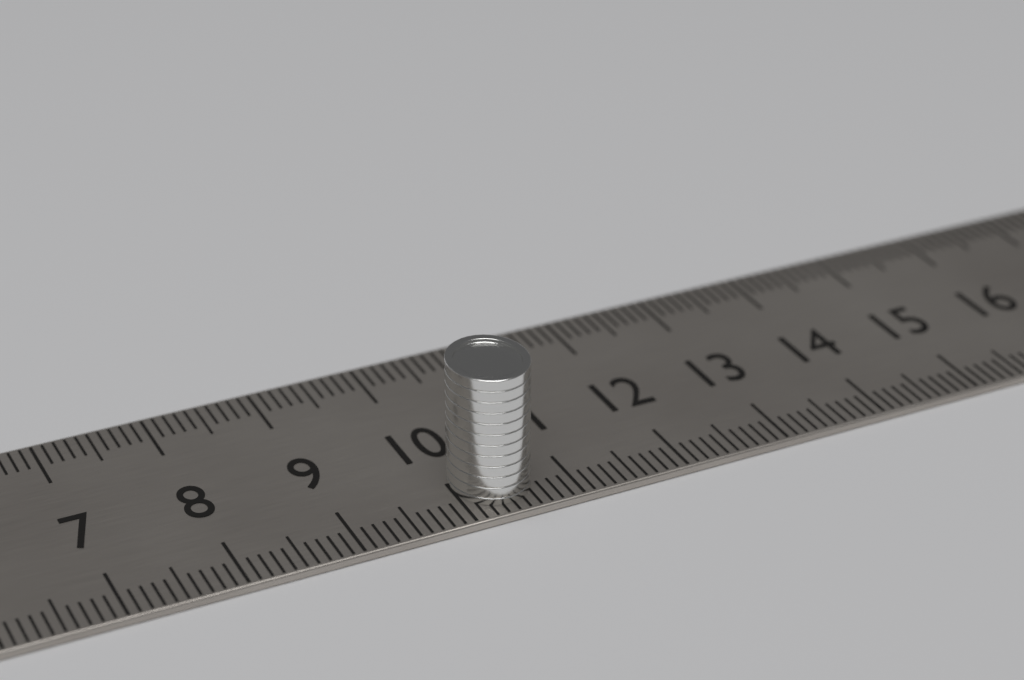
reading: 10.7 cm
